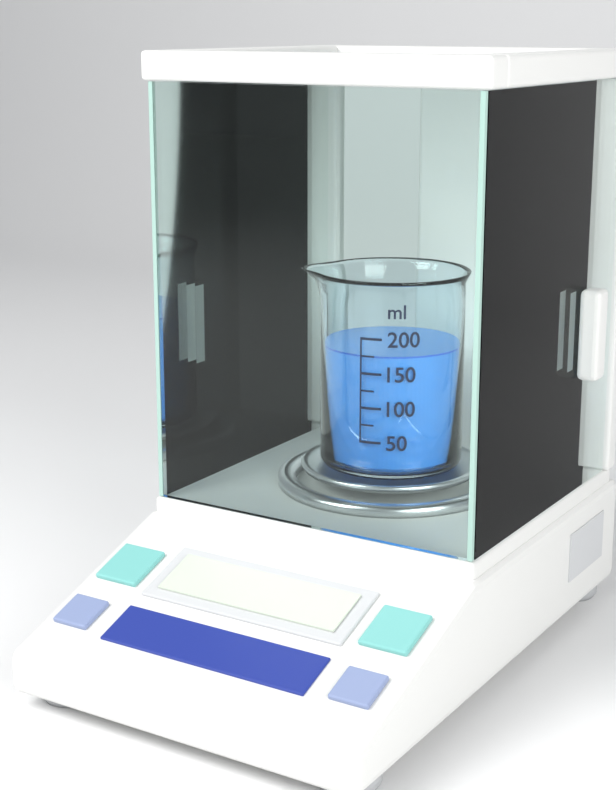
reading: 175 ml
